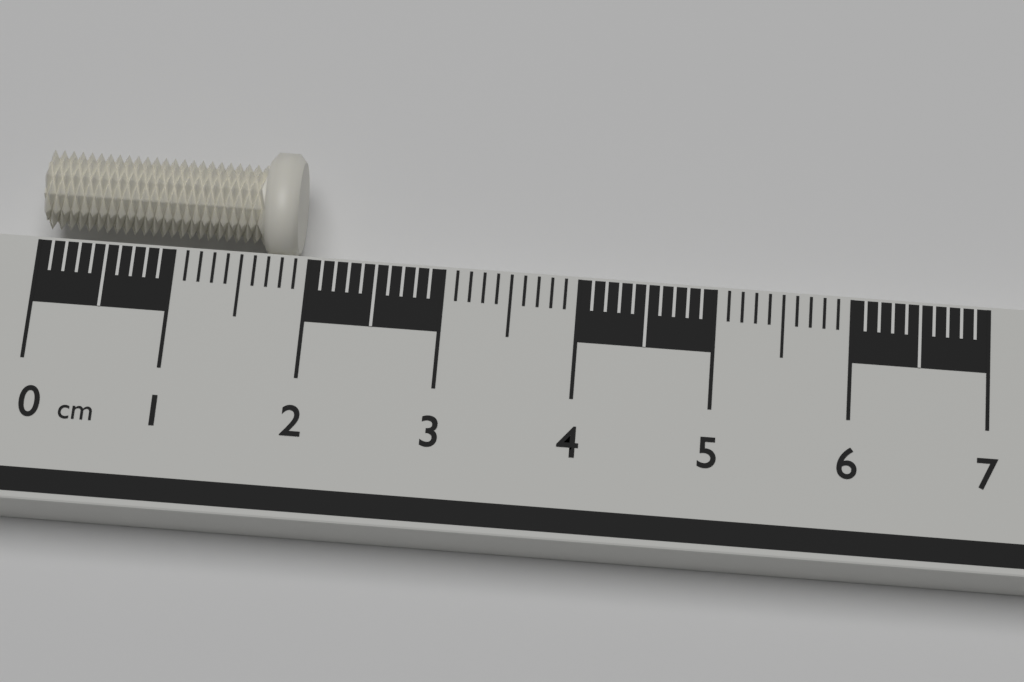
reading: 1.9 cm
